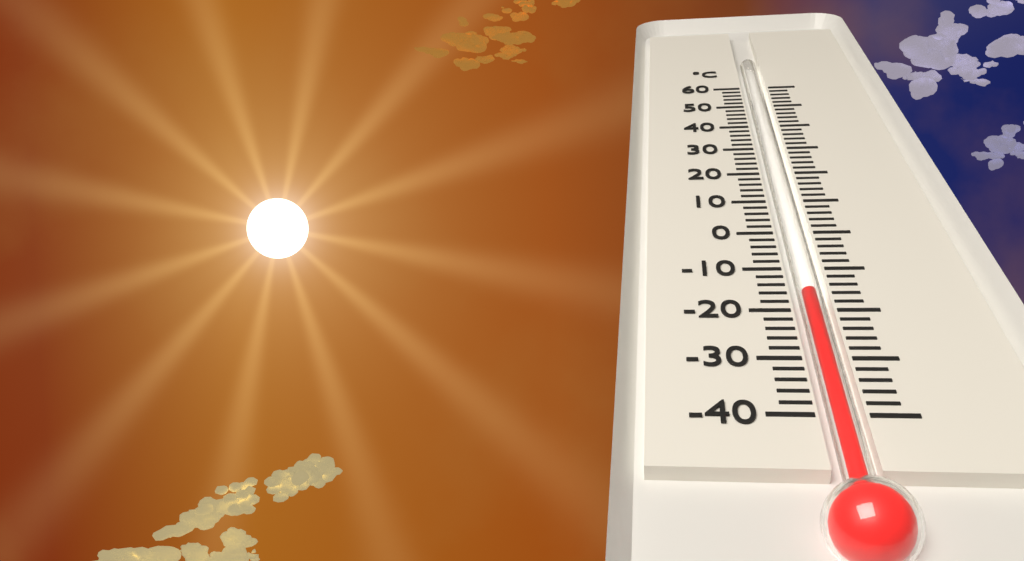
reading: -16 °C
